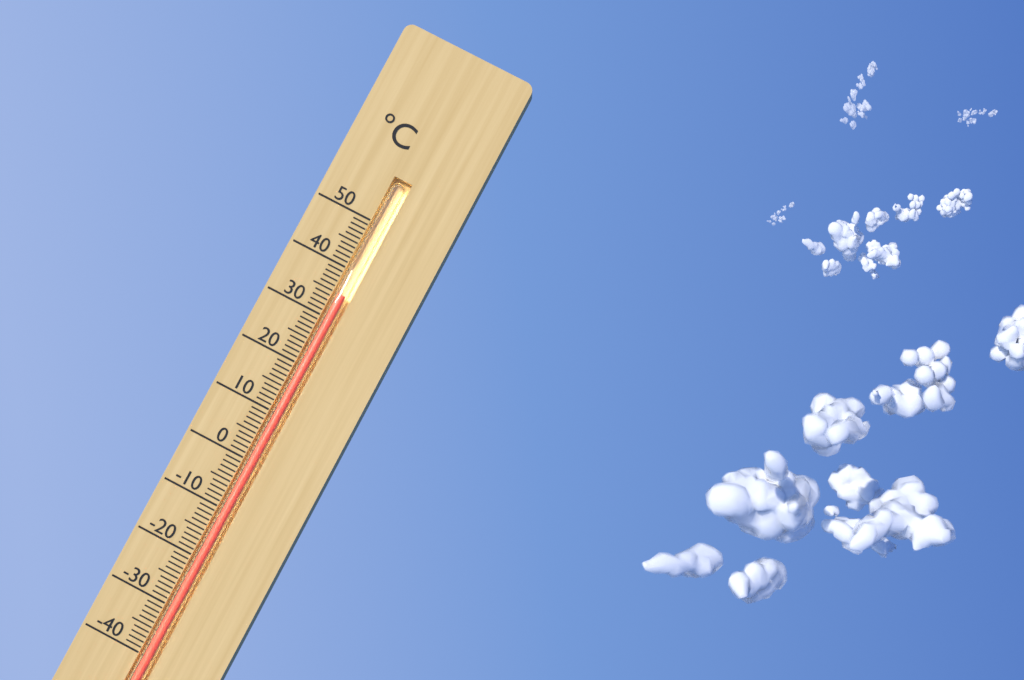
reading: 35 °C
